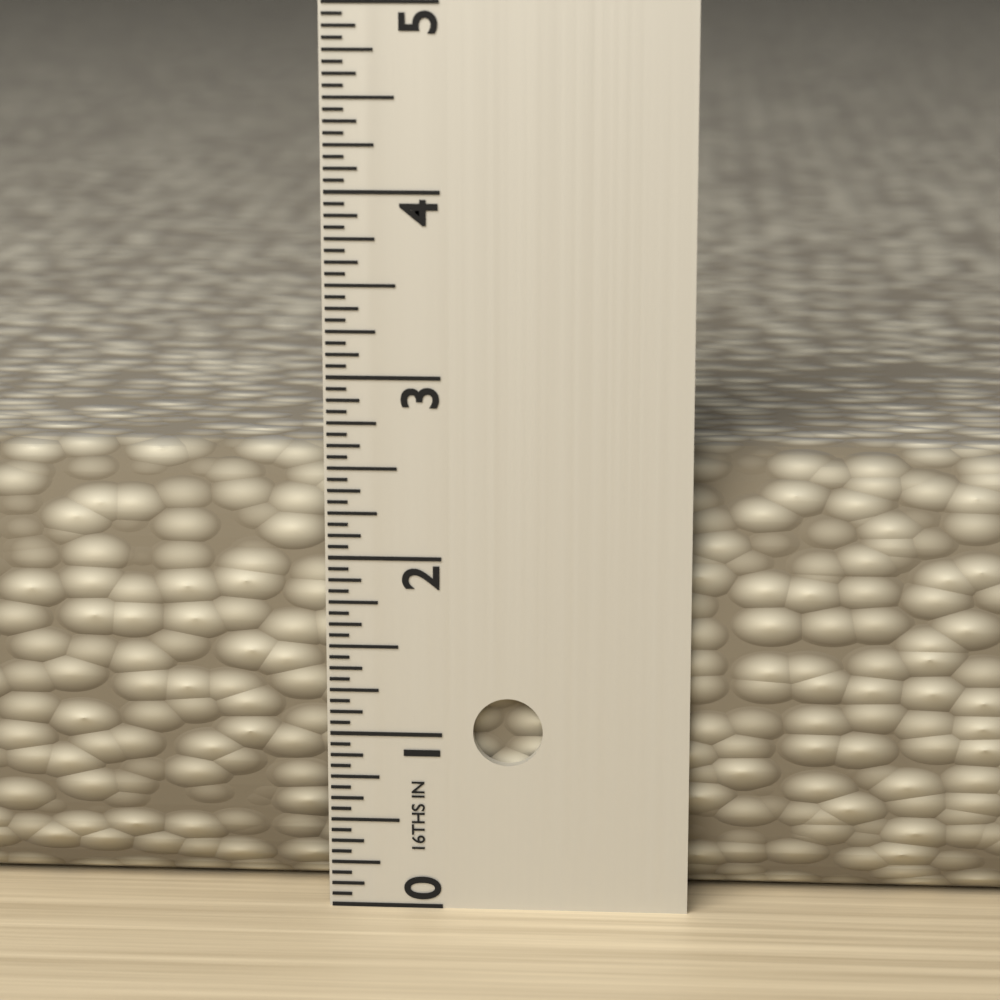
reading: 2.5625 in
